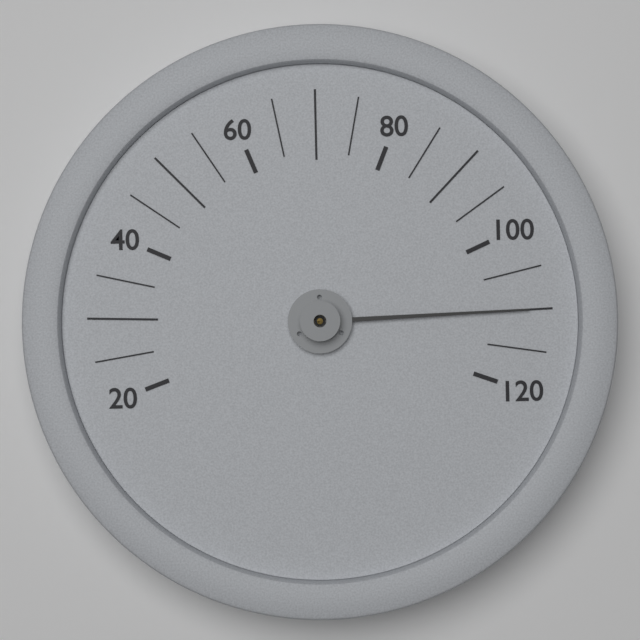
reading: 110 (no unit)
